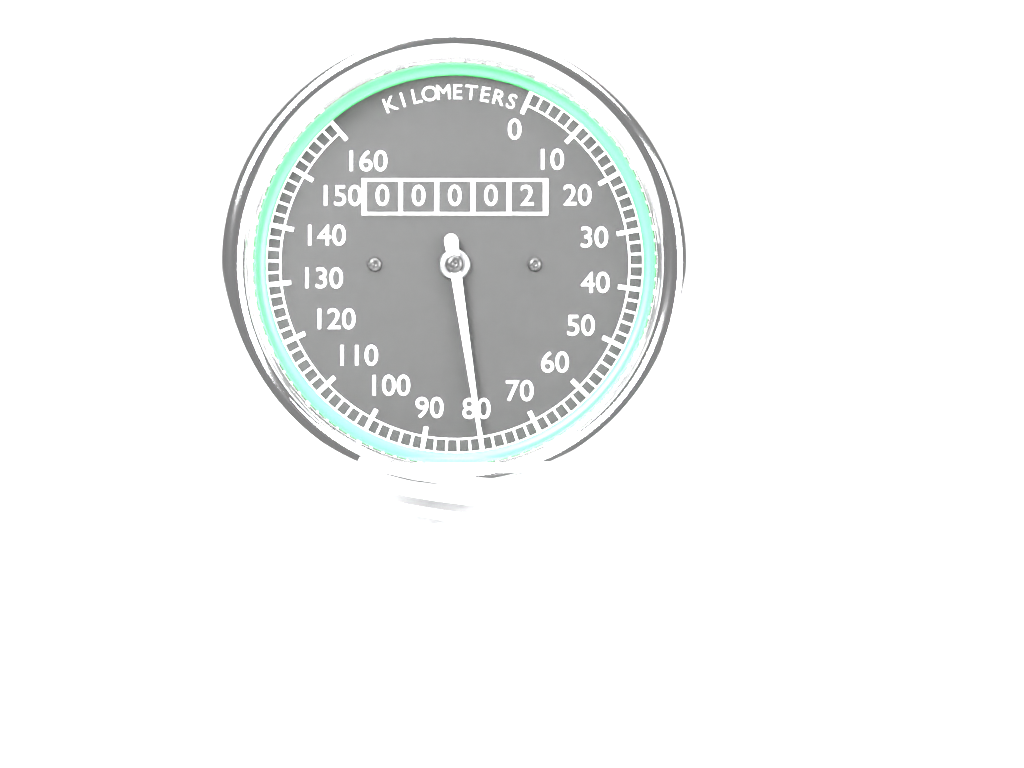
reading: 80 km/h
